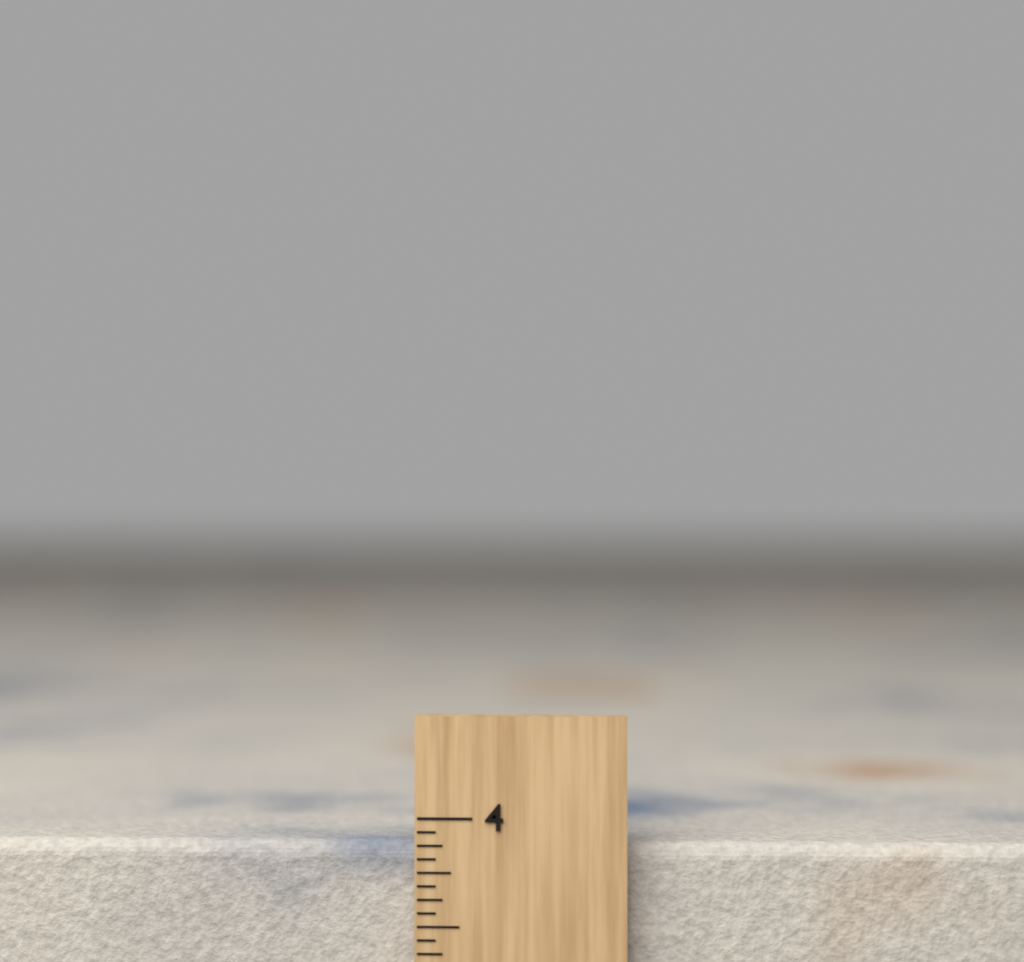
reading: 3.8750 inch
